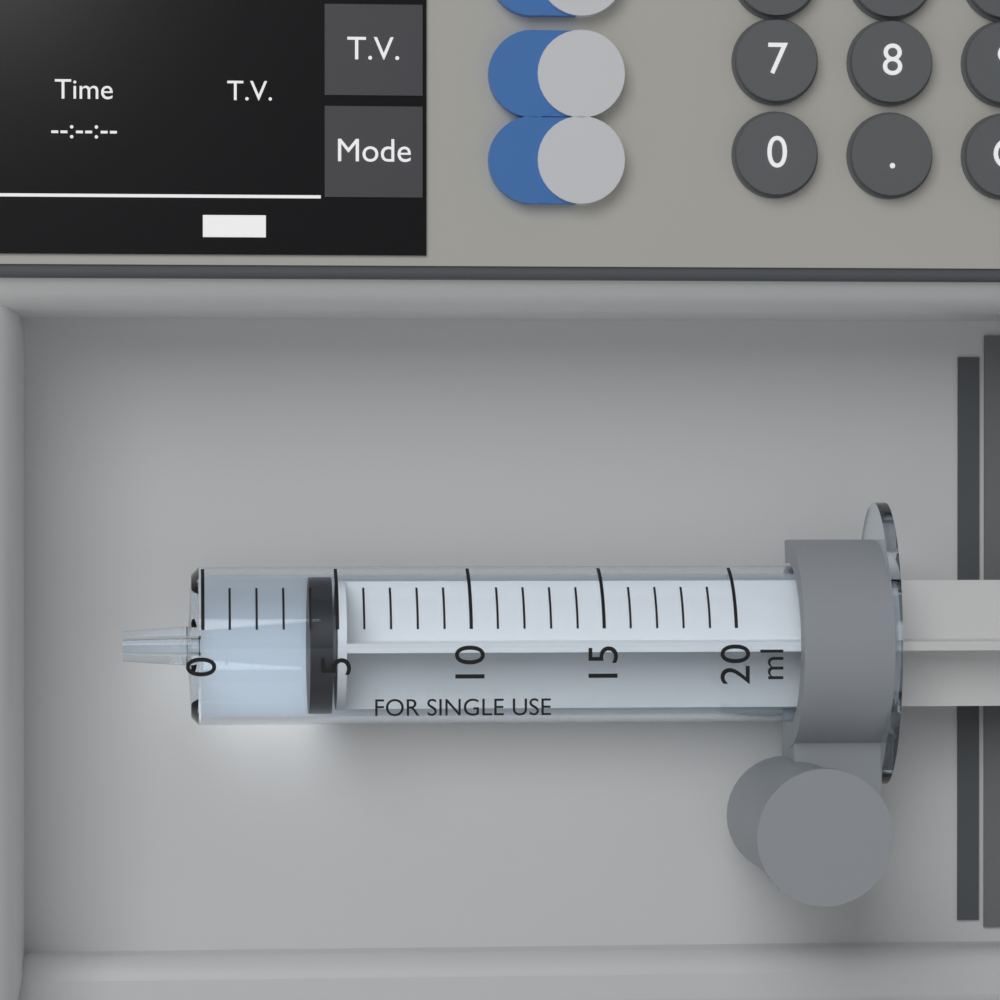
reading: 4 ml
